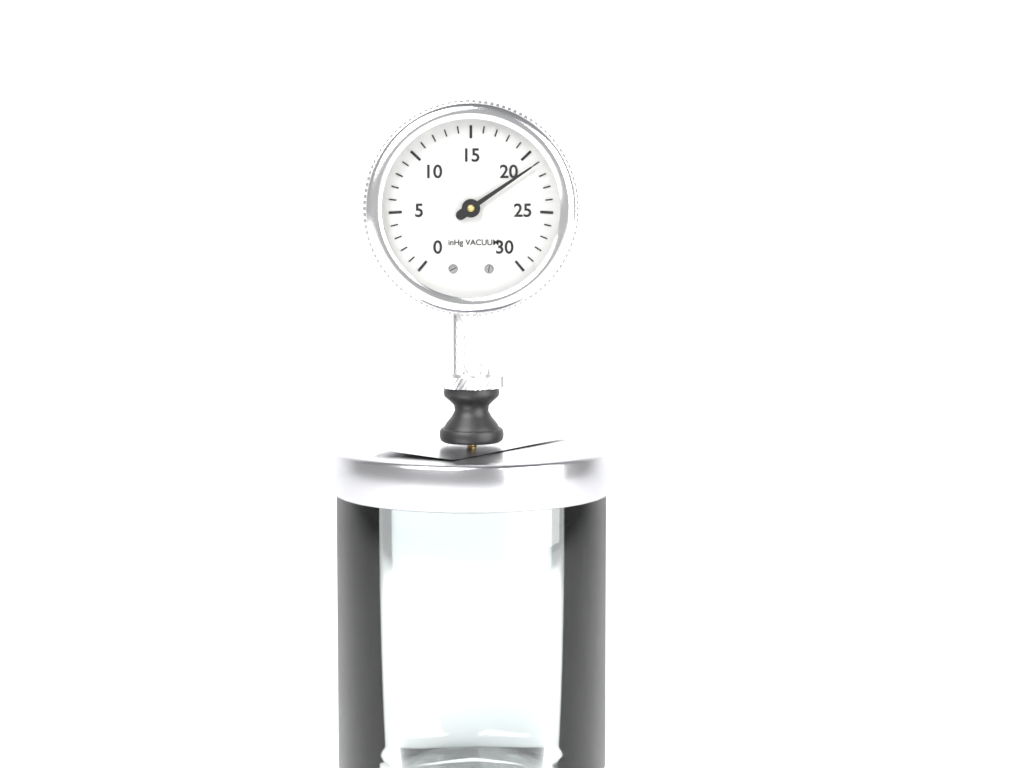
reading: 21 inHg
